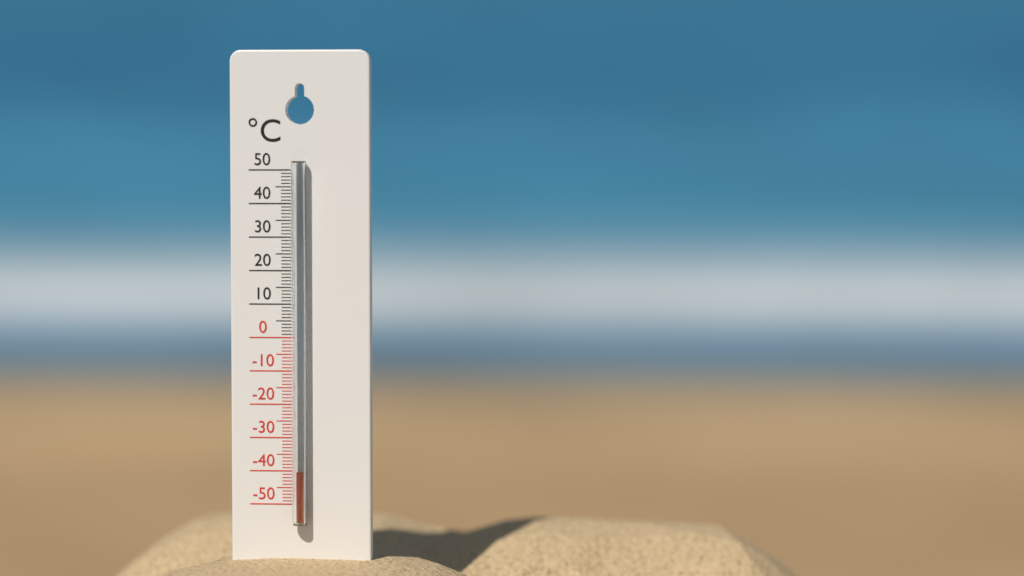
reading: -40 °C
